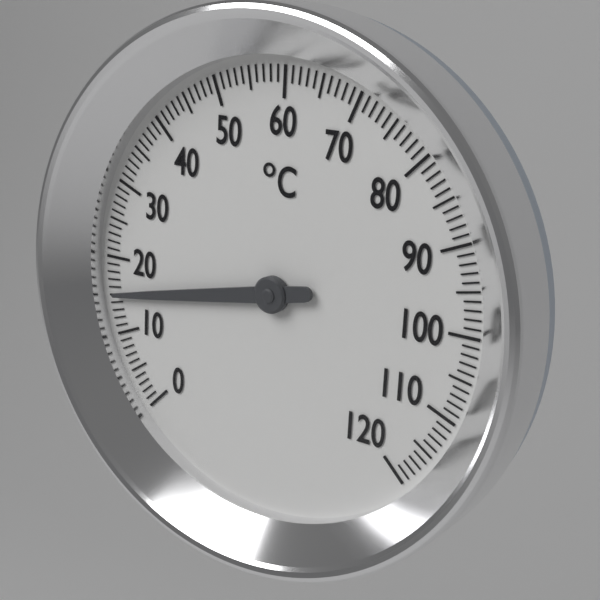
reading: 15 °C
